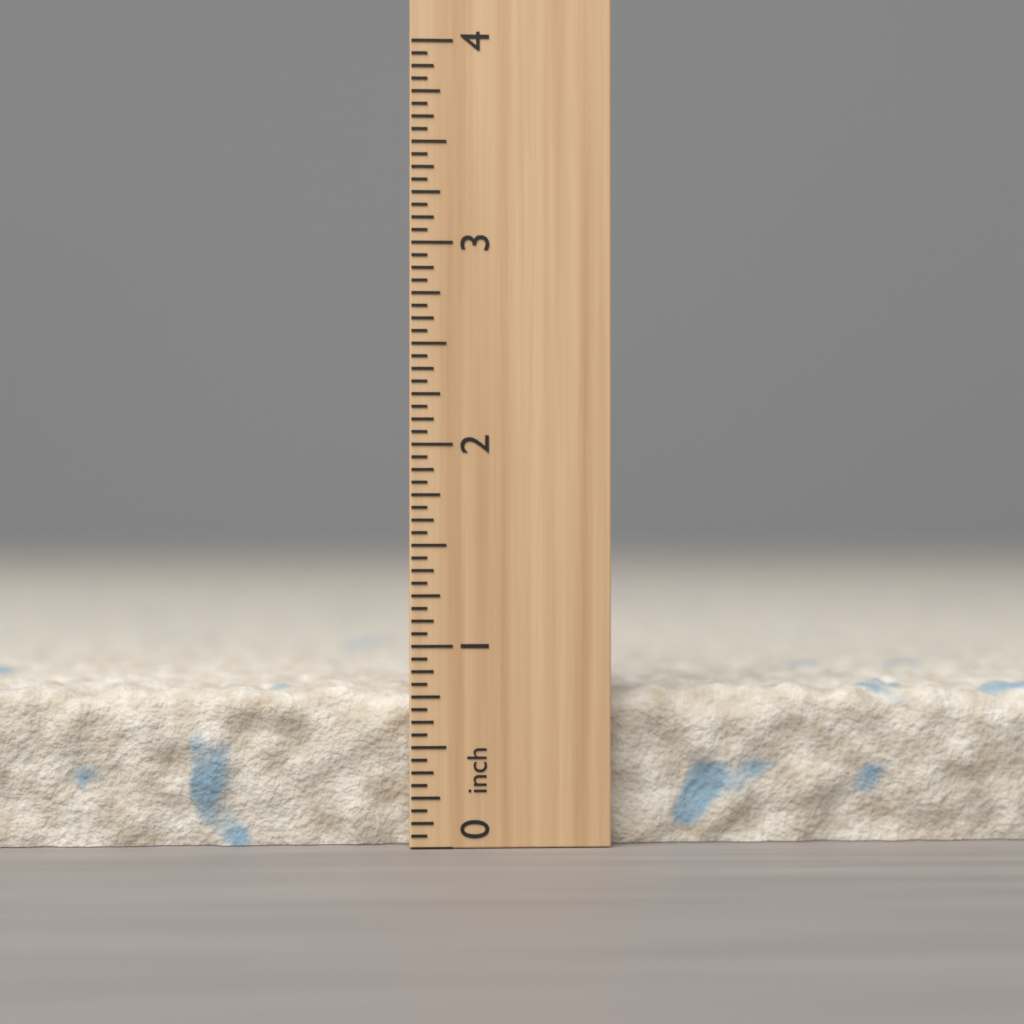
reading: 0.8125 inch
